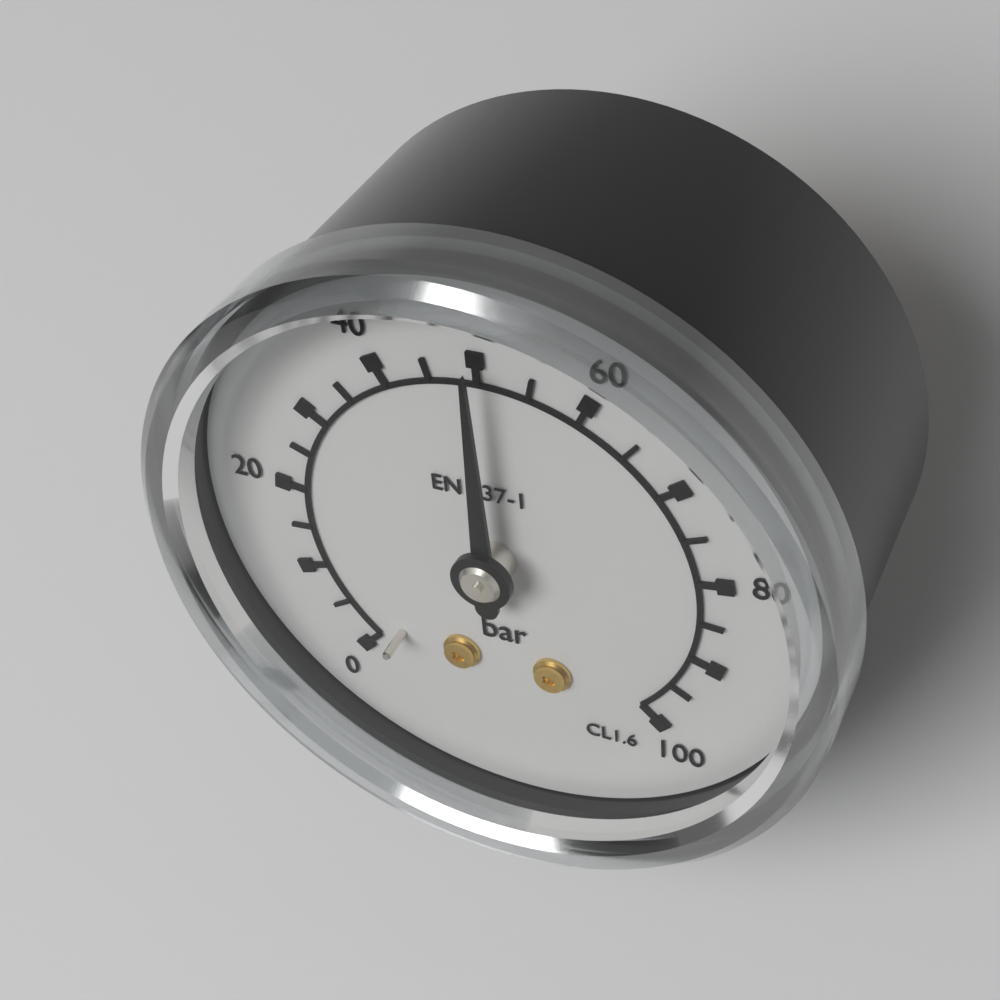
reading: 50 bar
